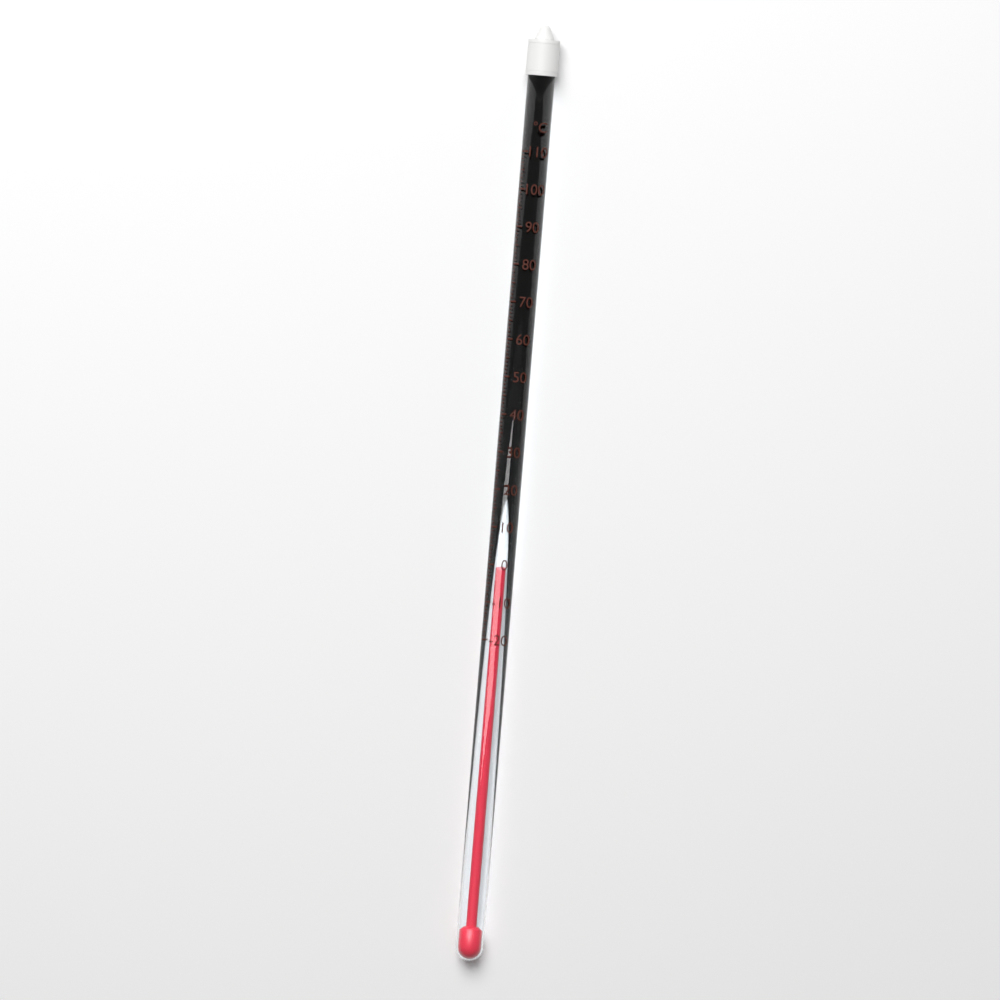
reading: -2 °C
